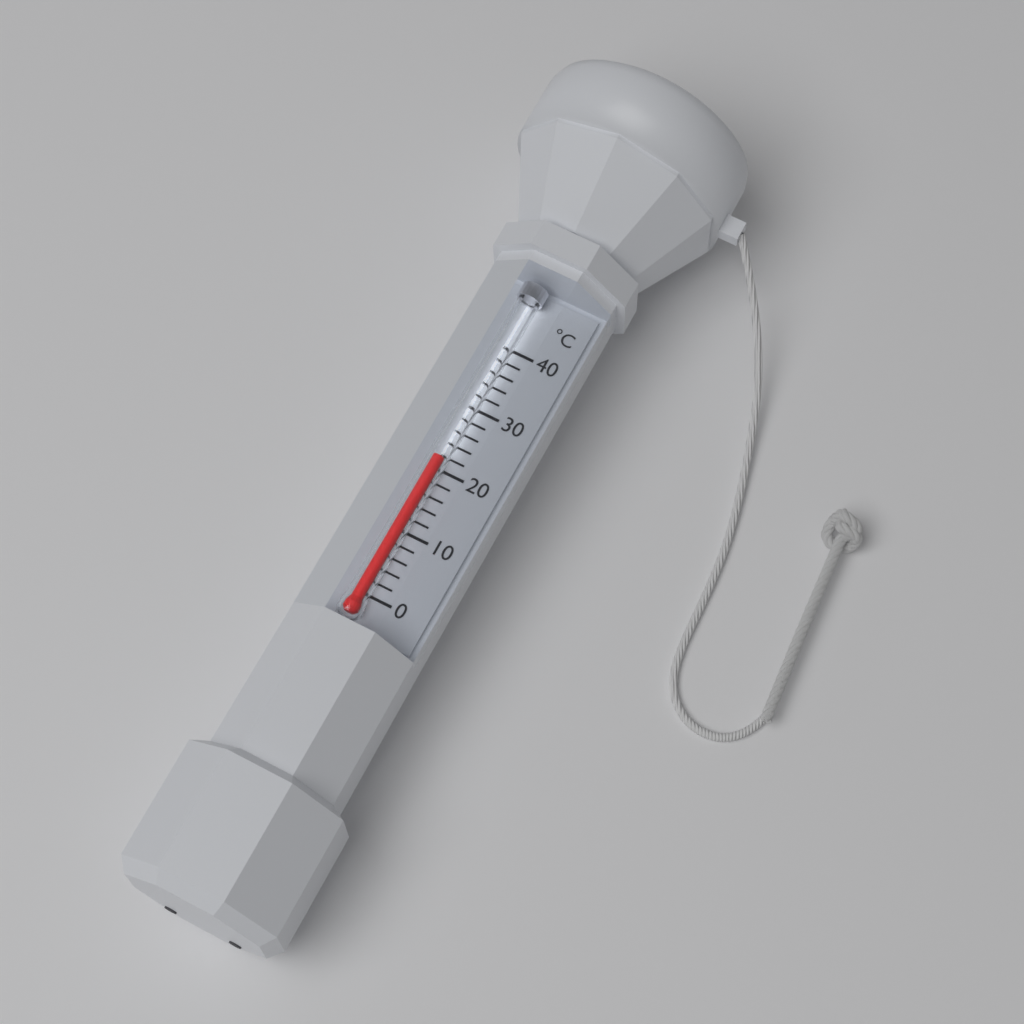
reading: 21 °C
